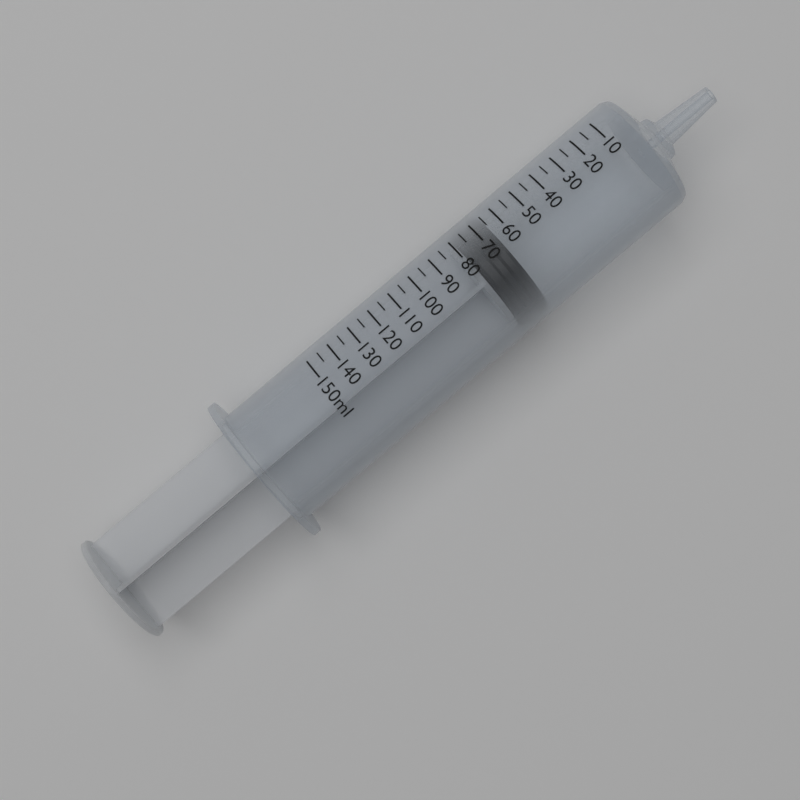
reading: 65 ml
